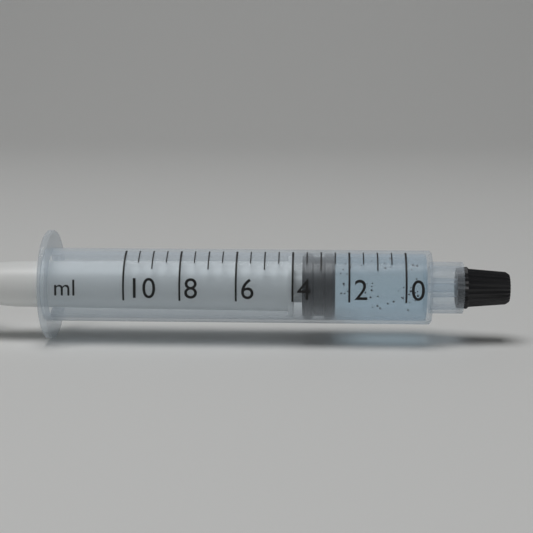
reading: 2.5 ml
